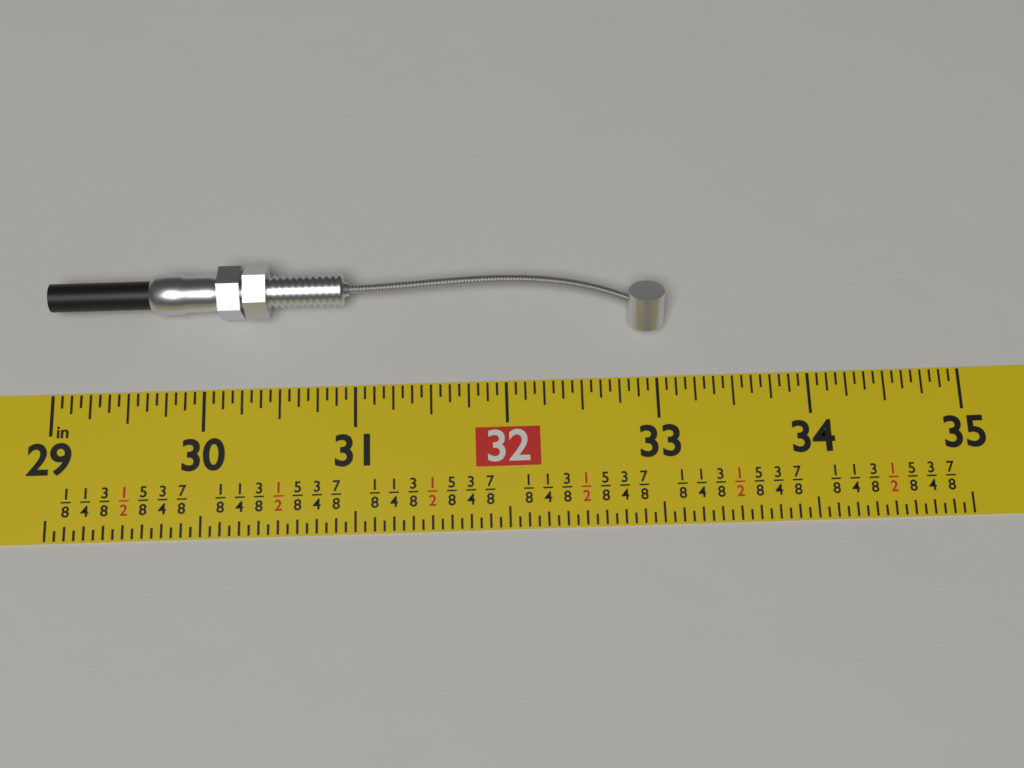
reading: 33.0625 in
